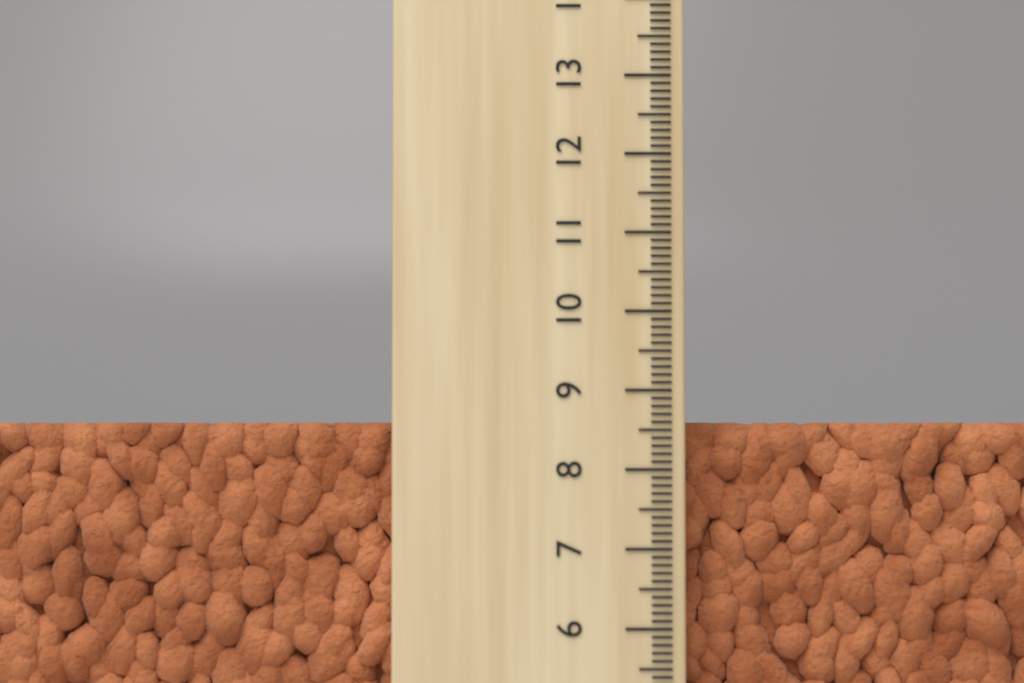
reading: 8.6 (no unit)
